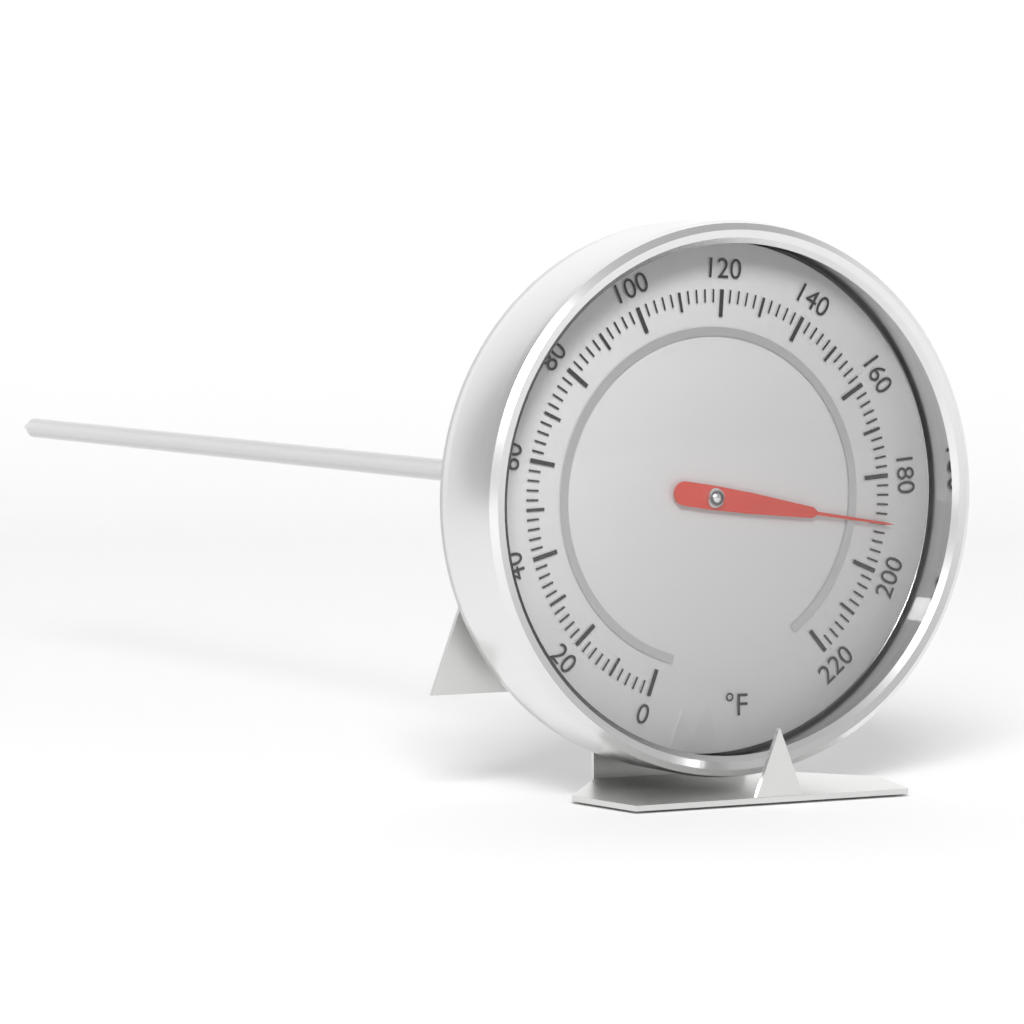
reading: 190 °F
